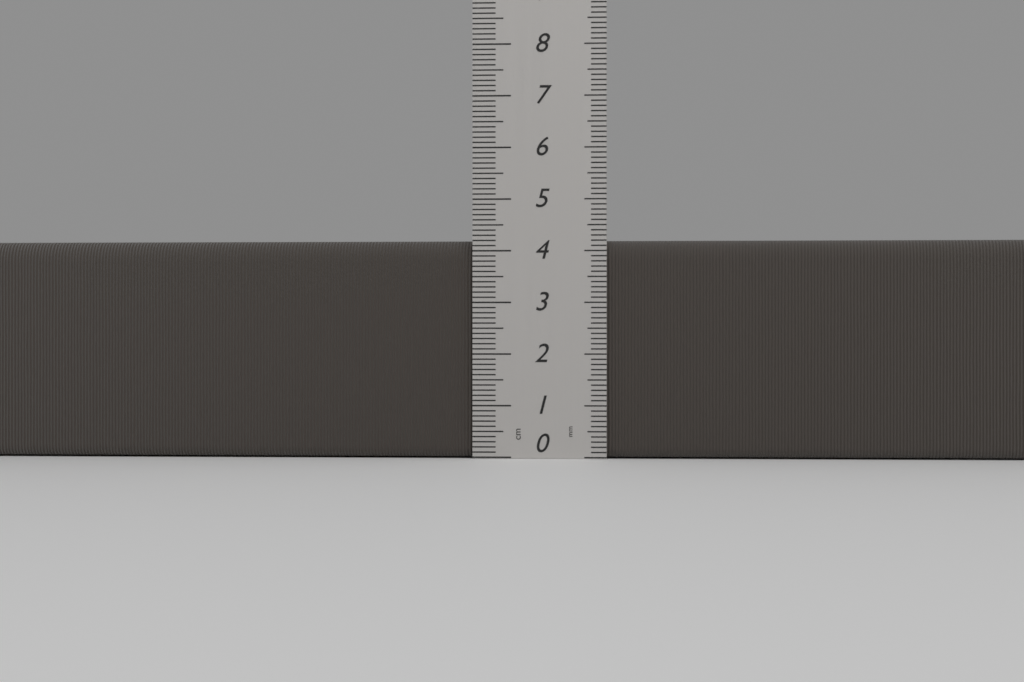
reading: 4.2 cm
